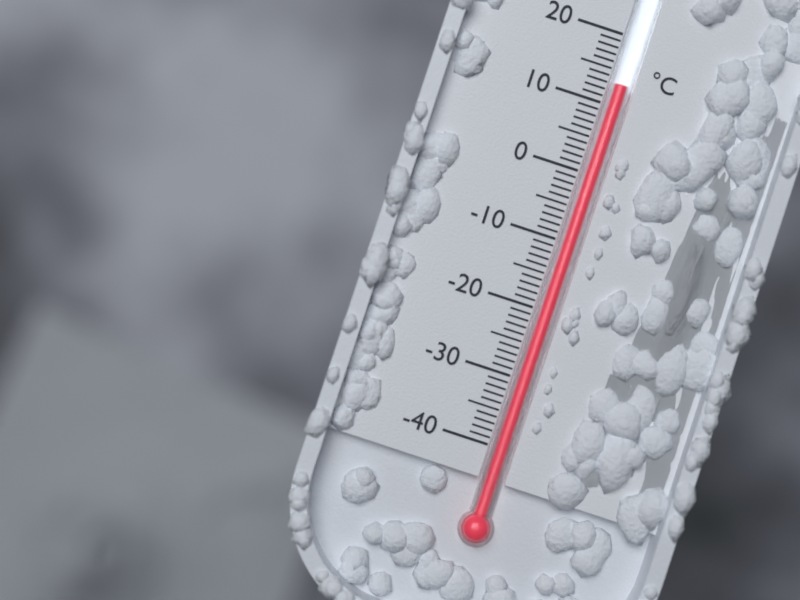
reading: 13 °C
